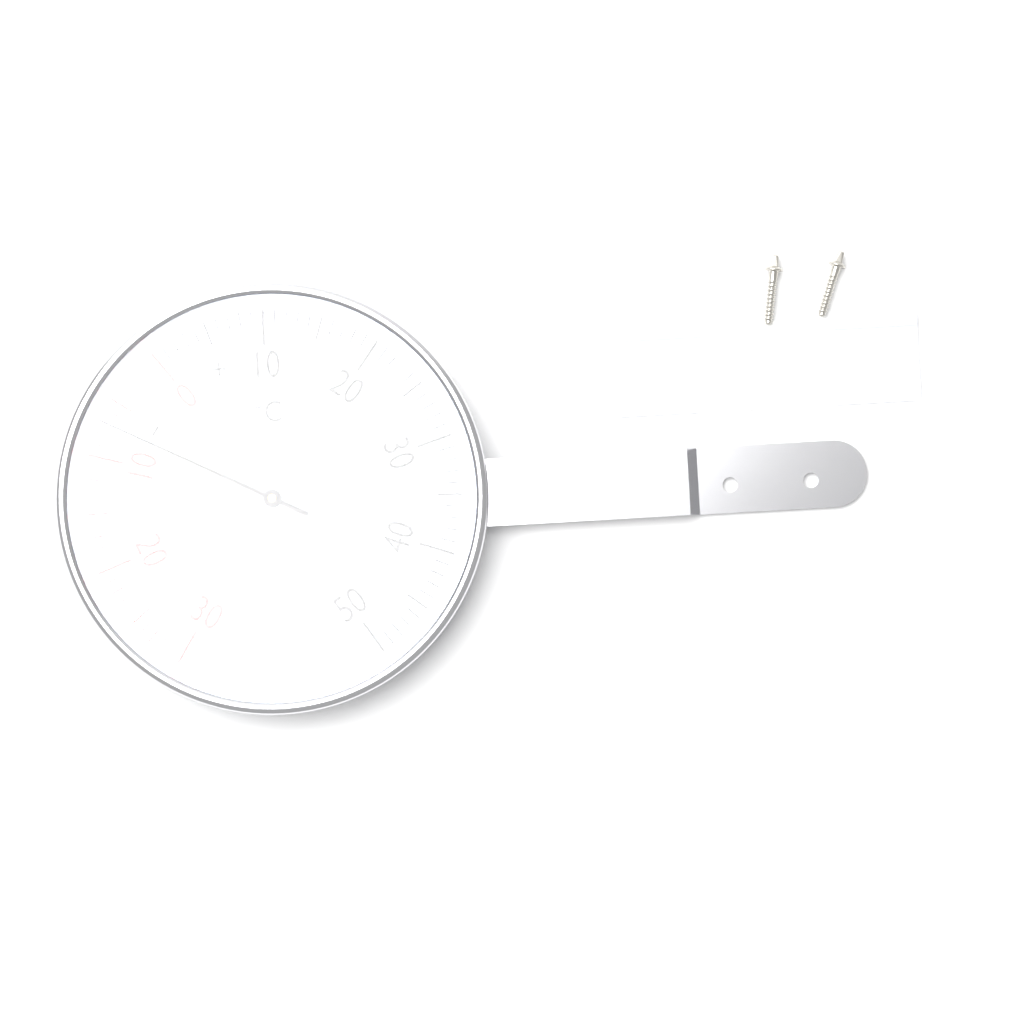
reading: -7 °C
